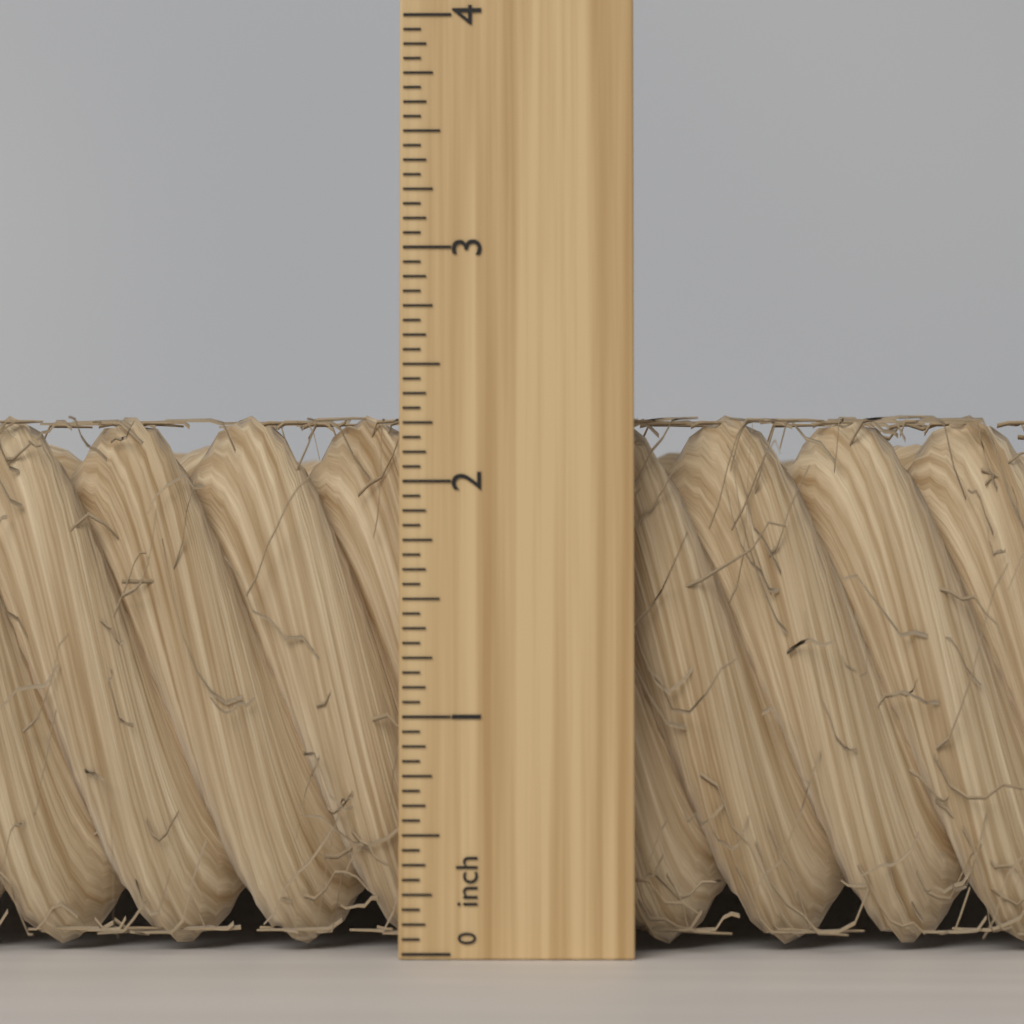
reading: 2.3125 inch
